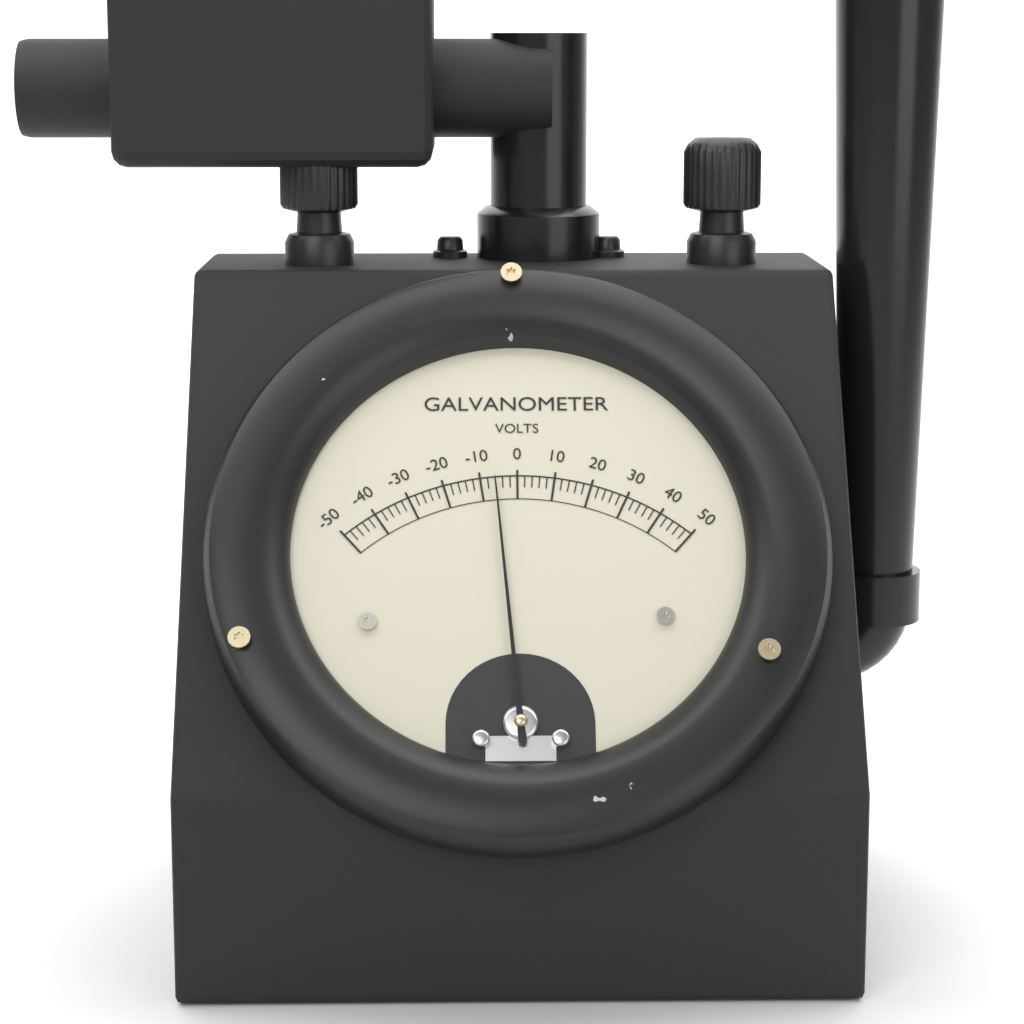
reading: -6 V
